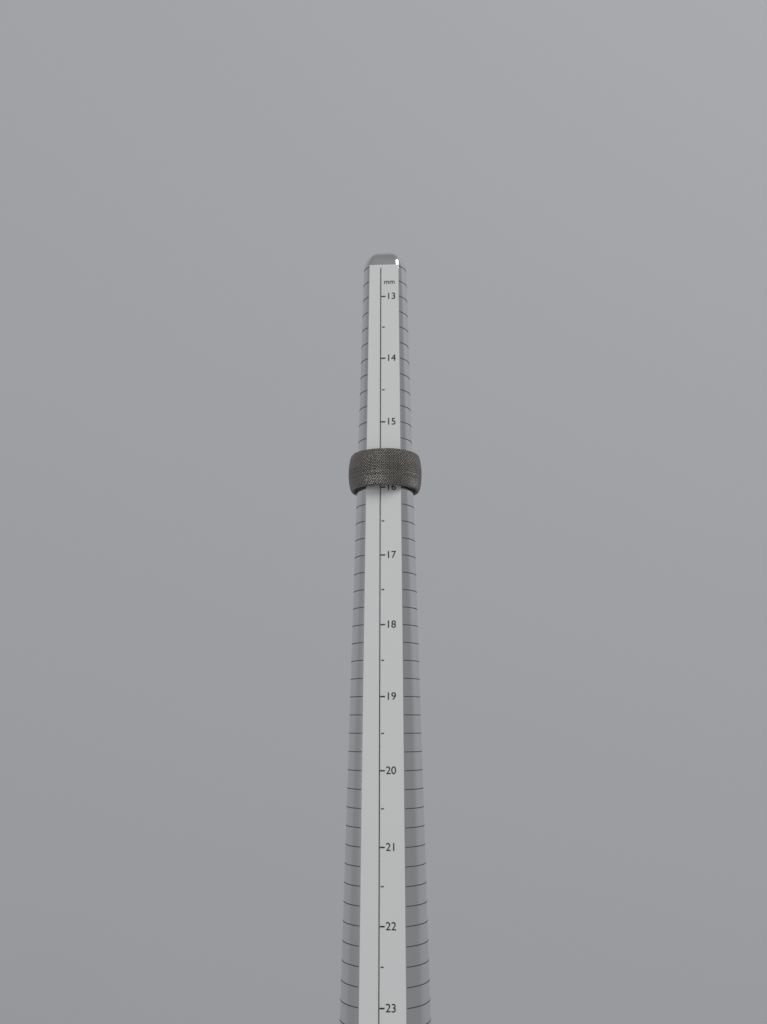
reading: 16.0 mm
